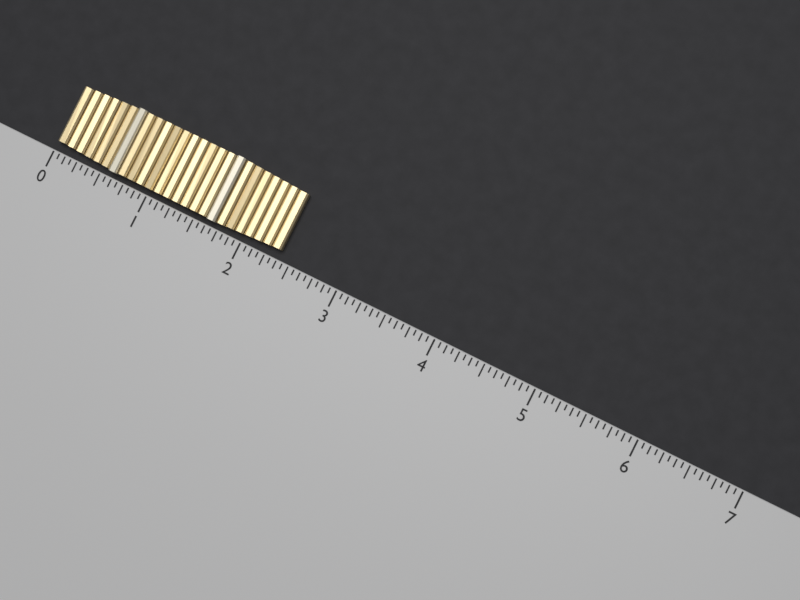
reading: 2.3750 (no unit)
